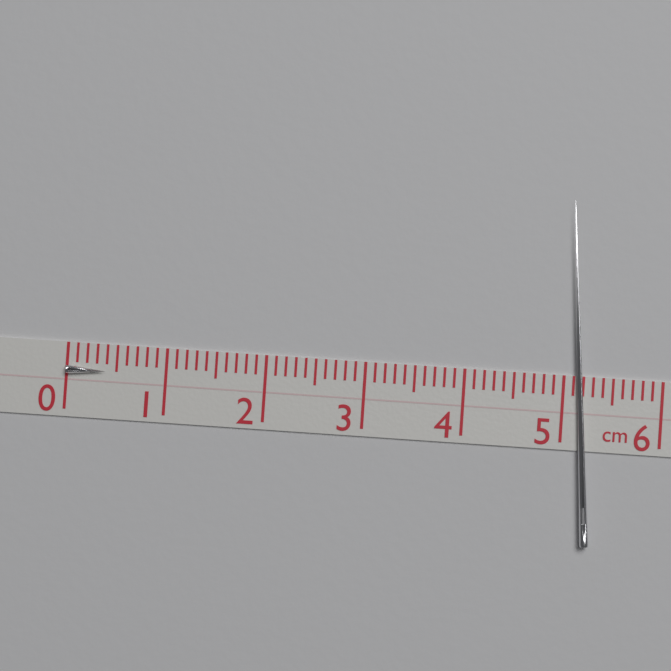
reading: 0.4 cm
